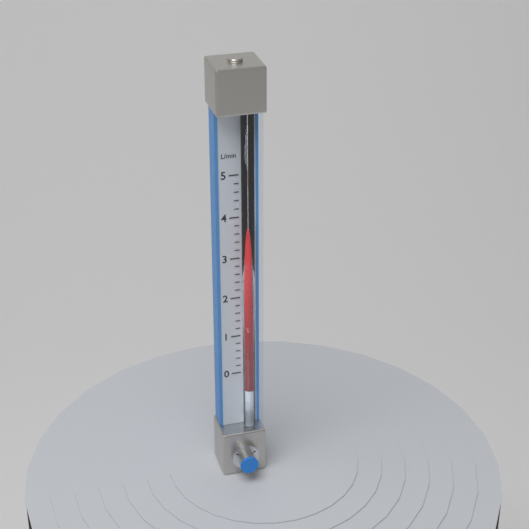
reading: 4.0 L/min
